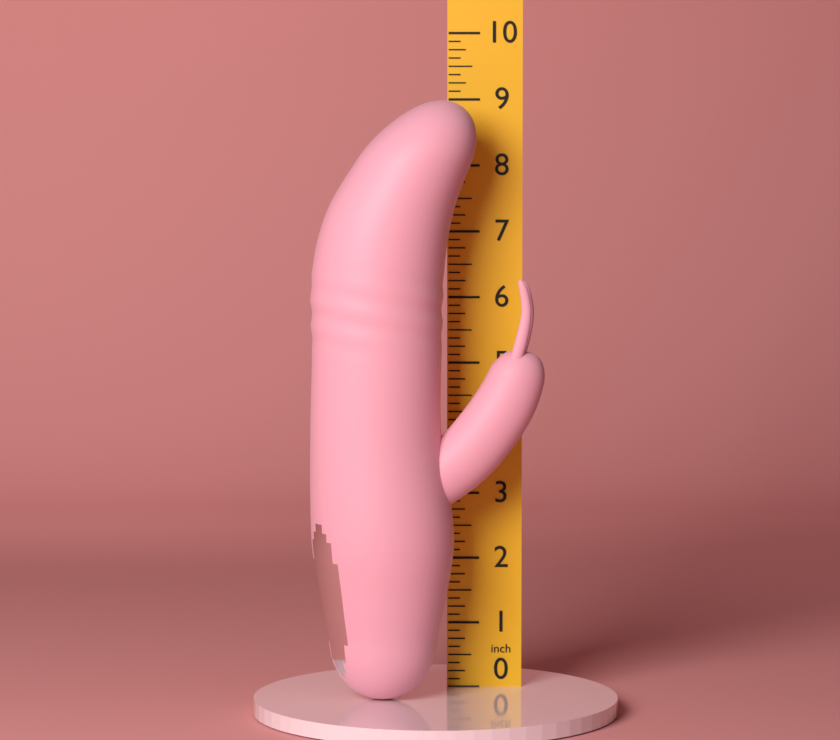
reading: 9.000 in
